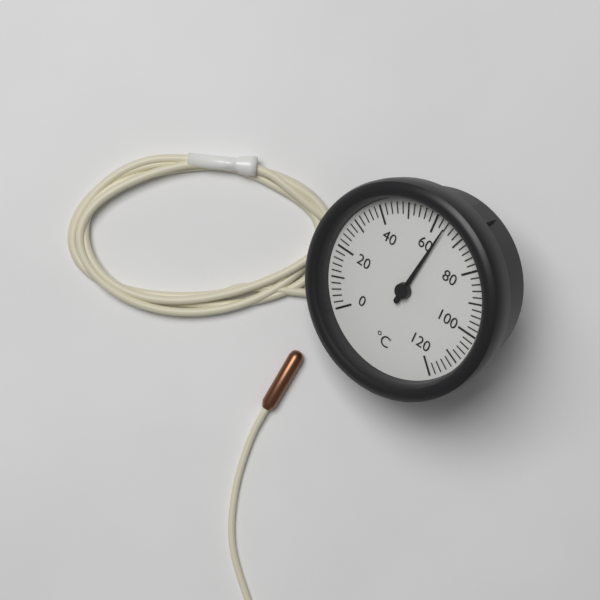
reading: 64 °C
